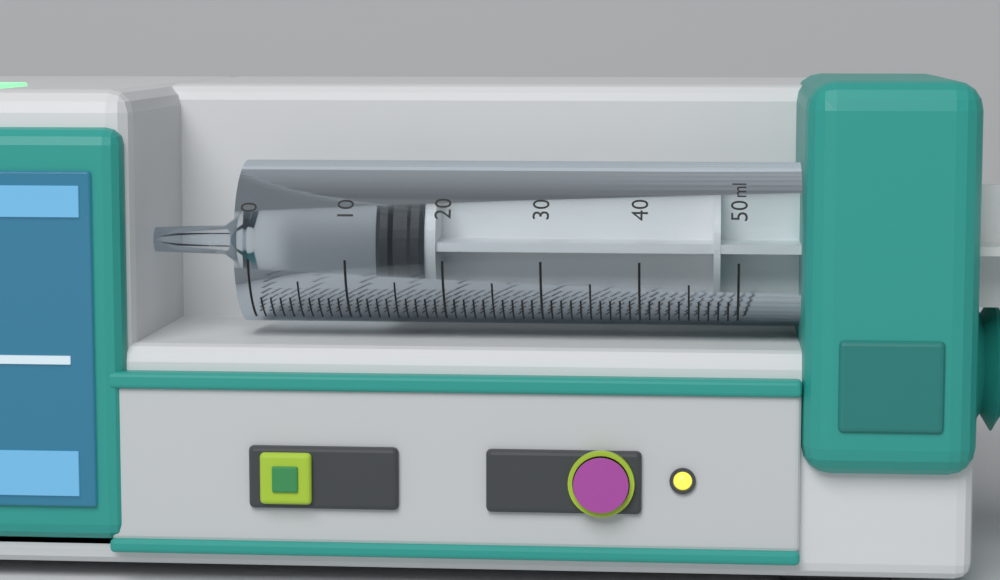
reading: 13 ml
